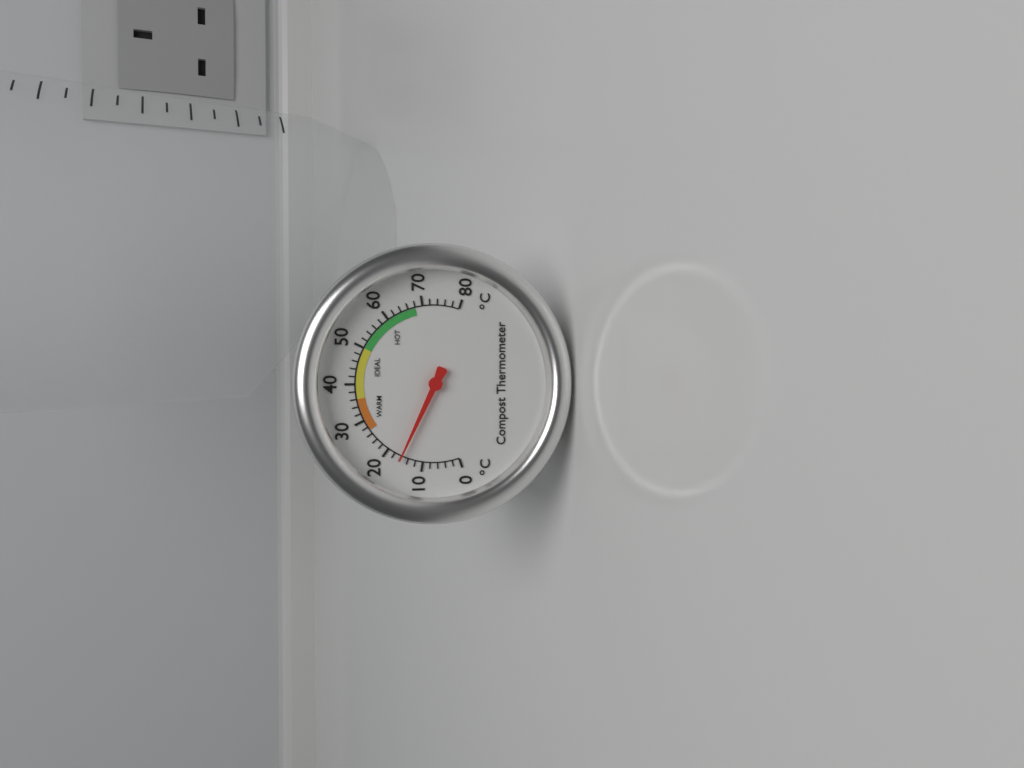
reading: 16 °C
